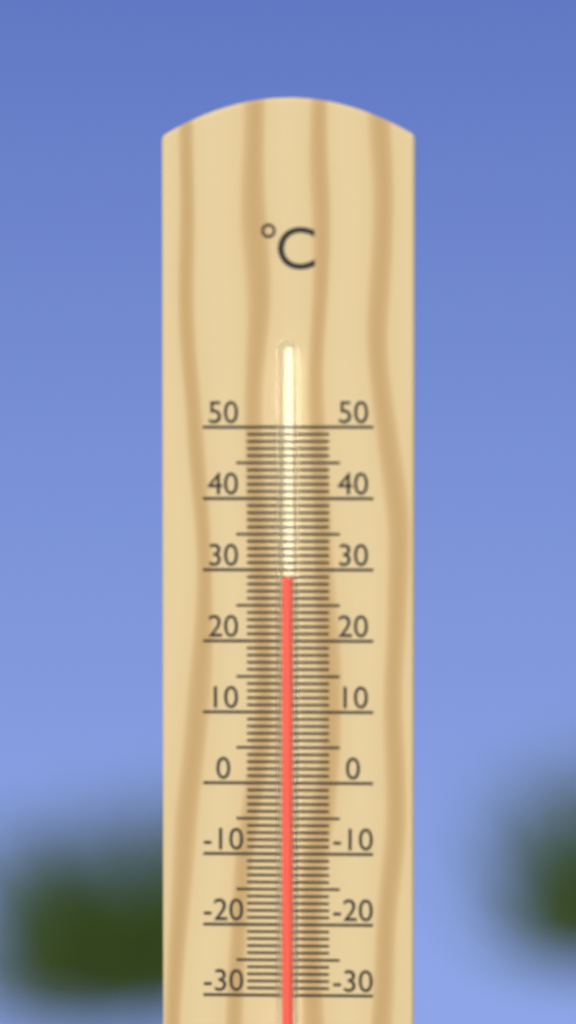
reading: 29 °C
